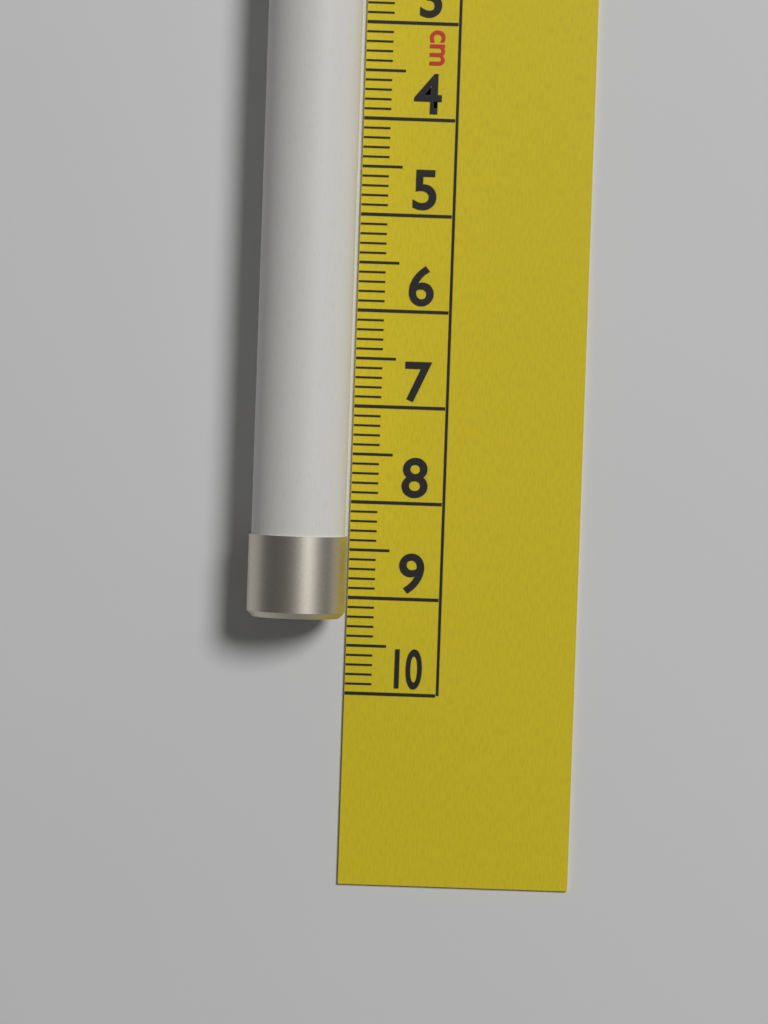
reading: 9.2 cm
